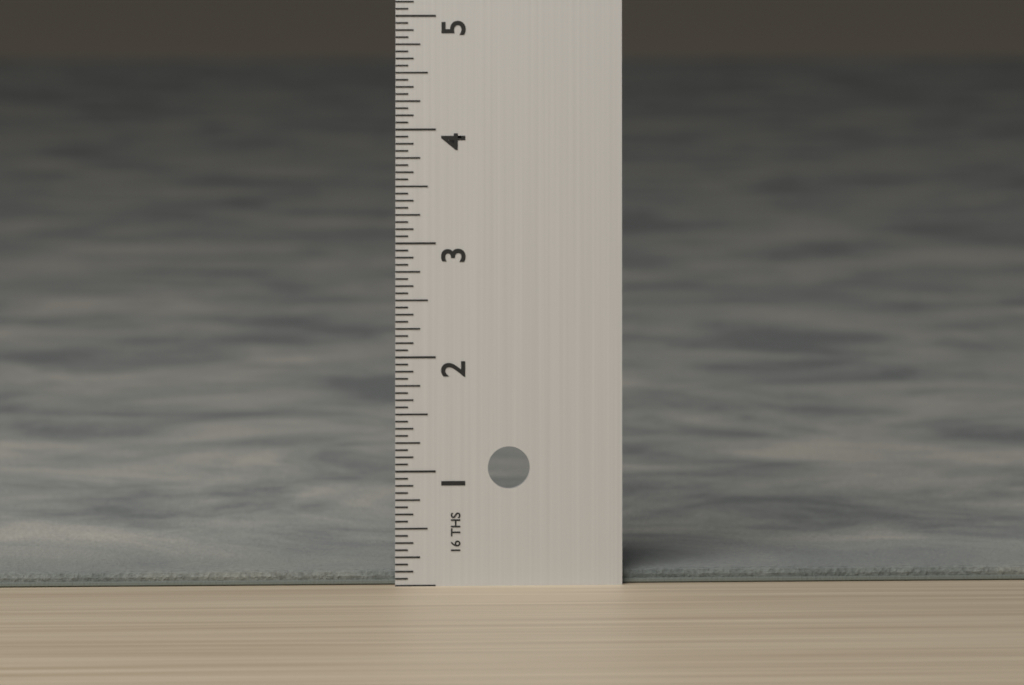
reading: 0.1250 in
